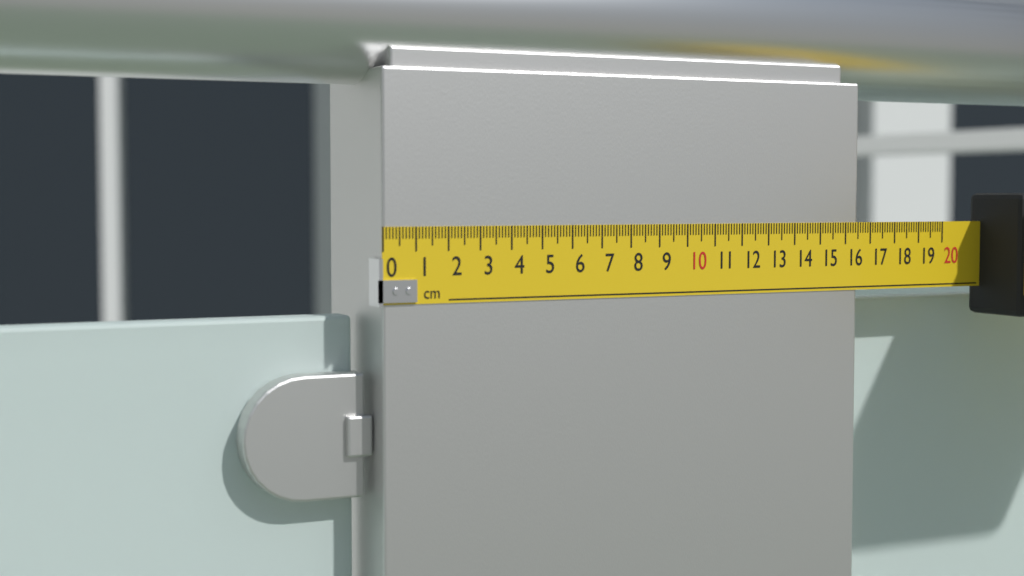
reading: 16.5 cm
